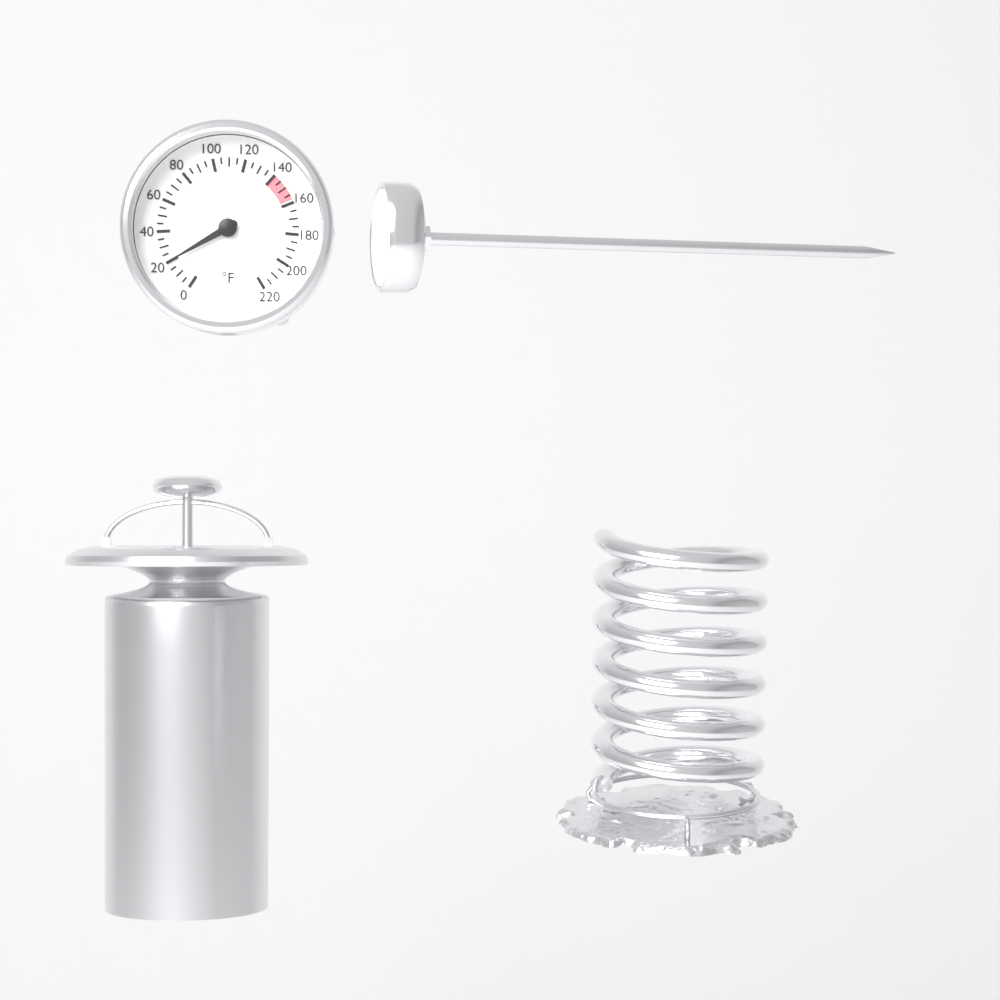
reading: 20 °F
